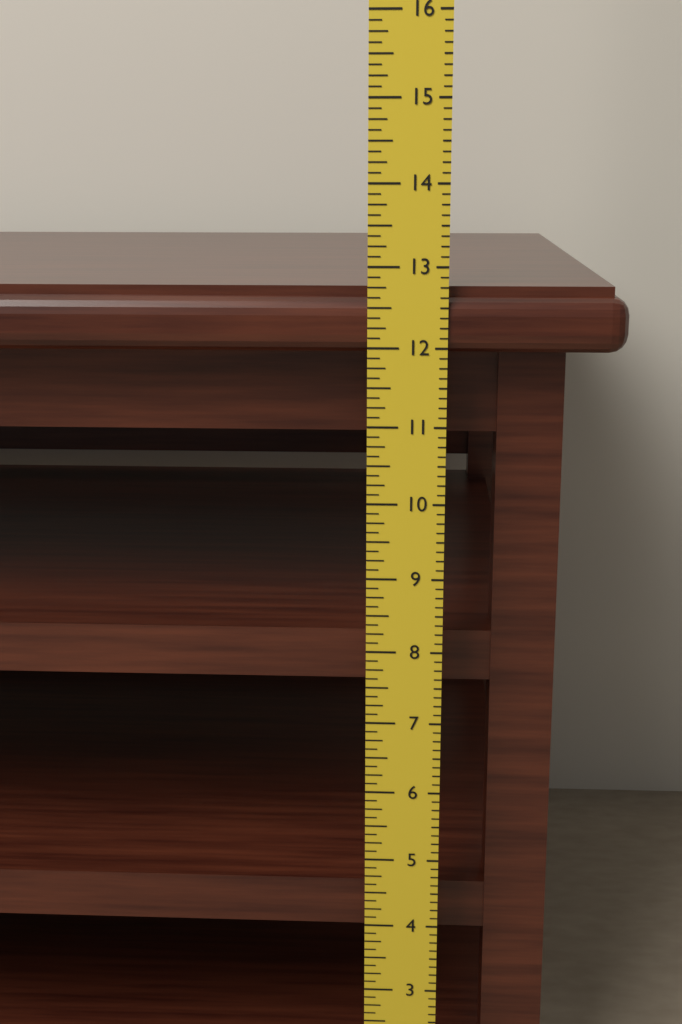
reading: 12.750 in
